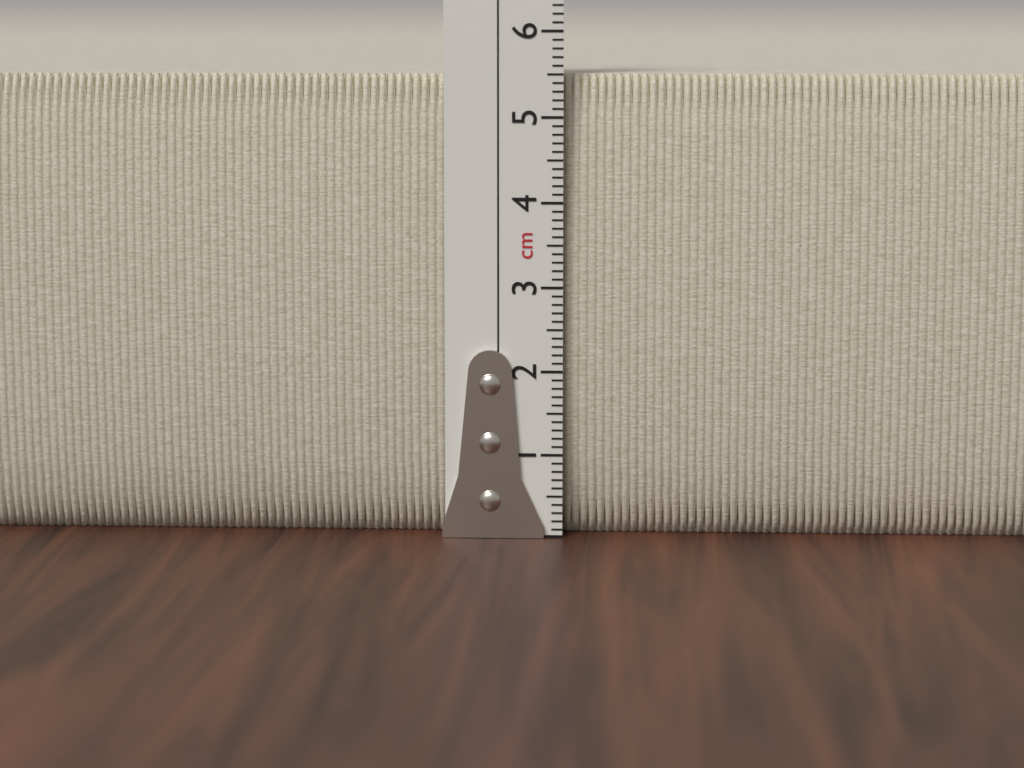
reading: 5.5 cm
